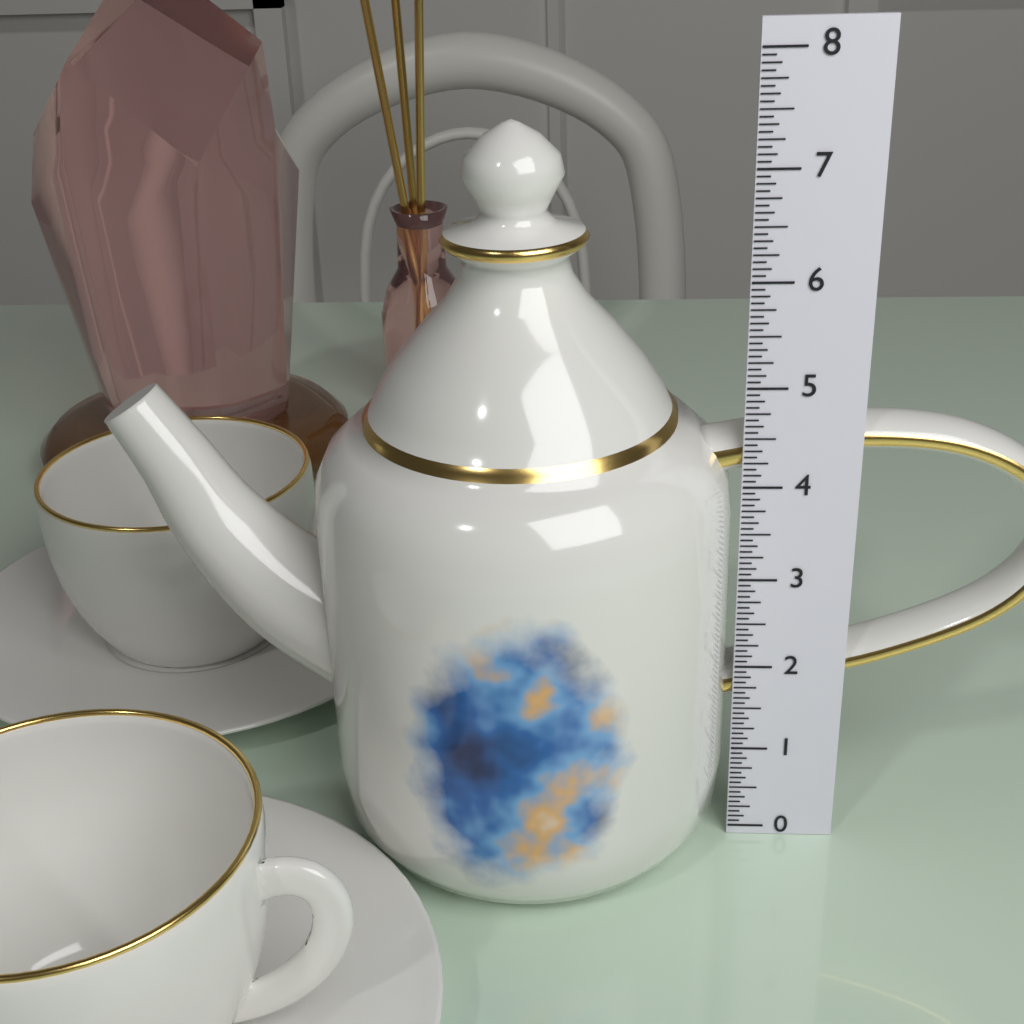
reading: 7.3750 (no unit)
